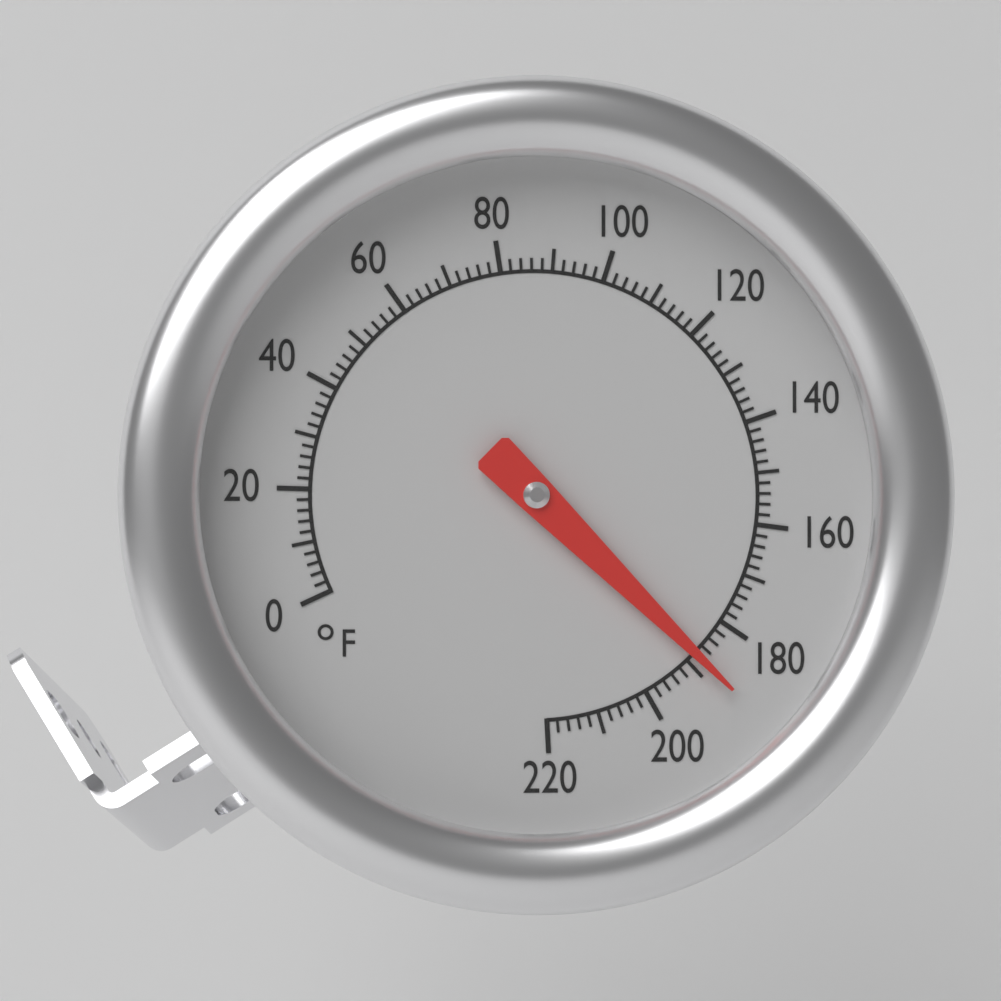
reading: 188 °F
